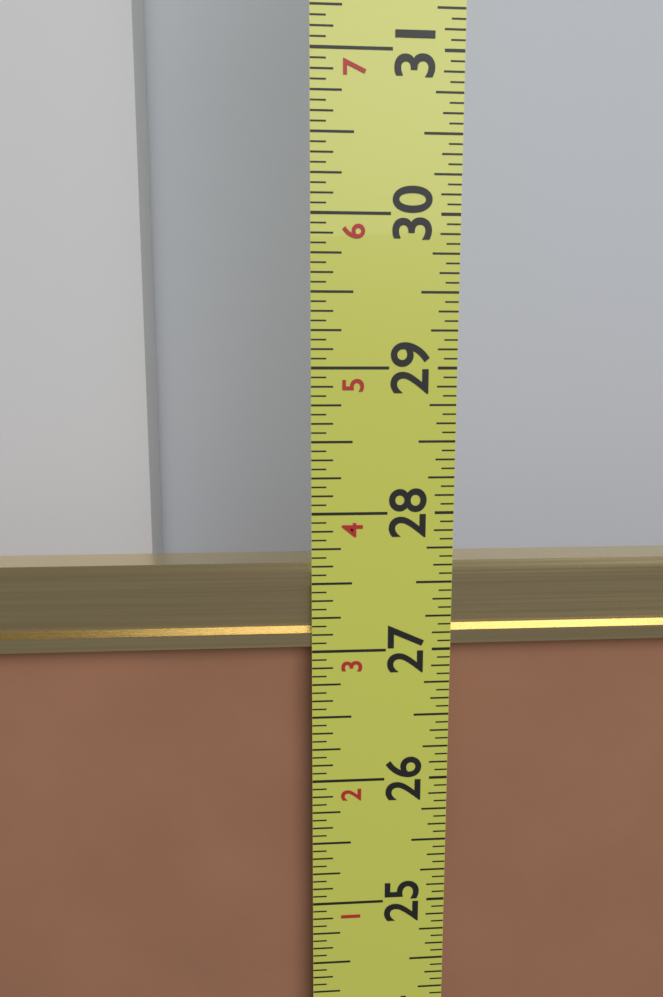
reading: 27.6250 in
